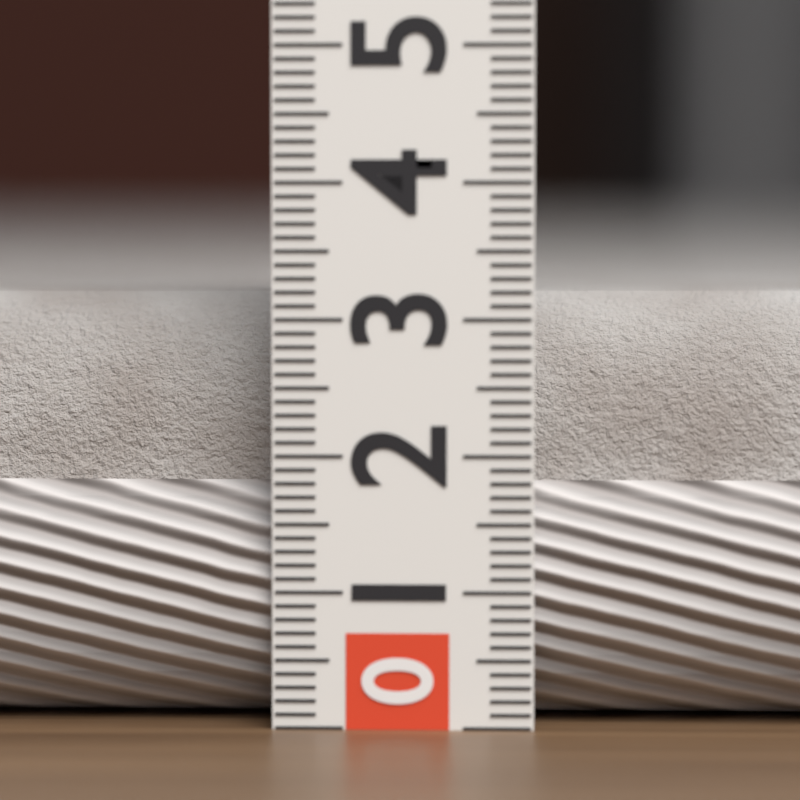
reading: 3.2 (no unit)
